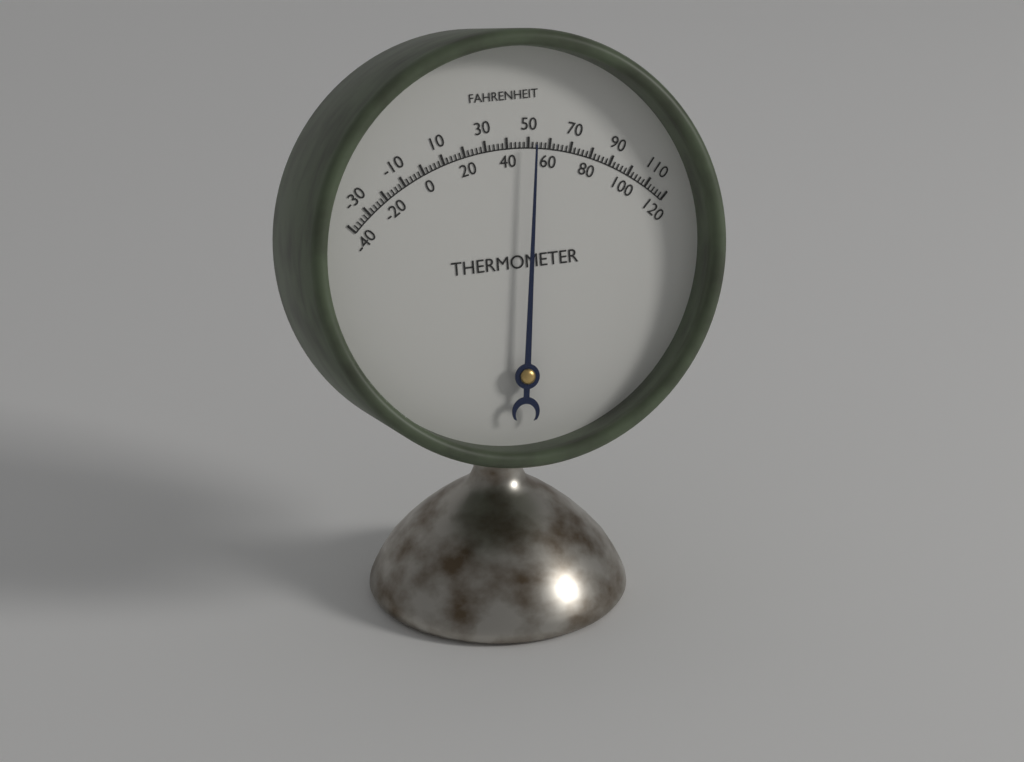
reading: 52 °F
